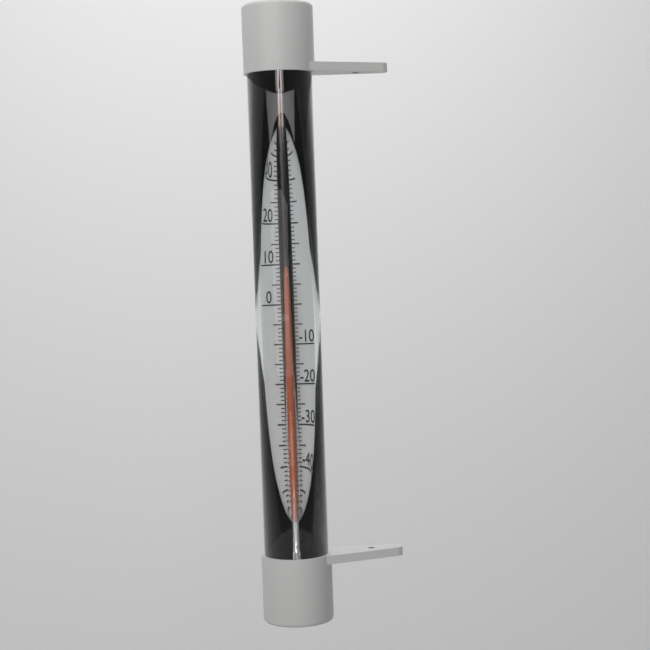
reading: 7 °C
